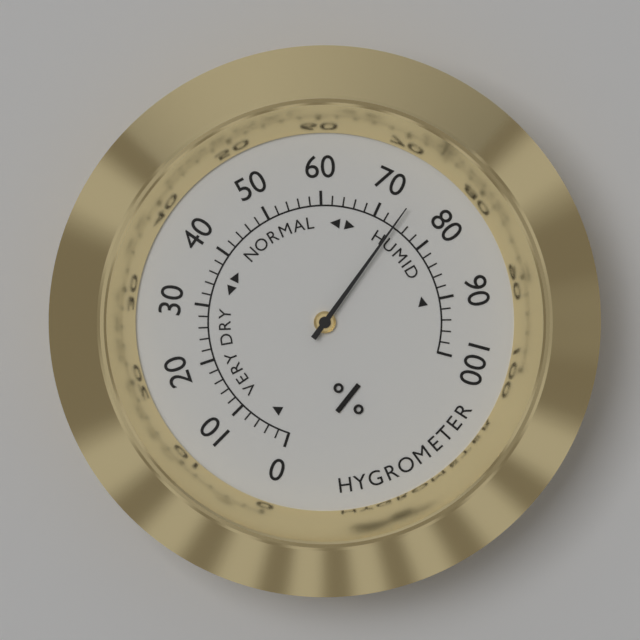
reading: 74 %
